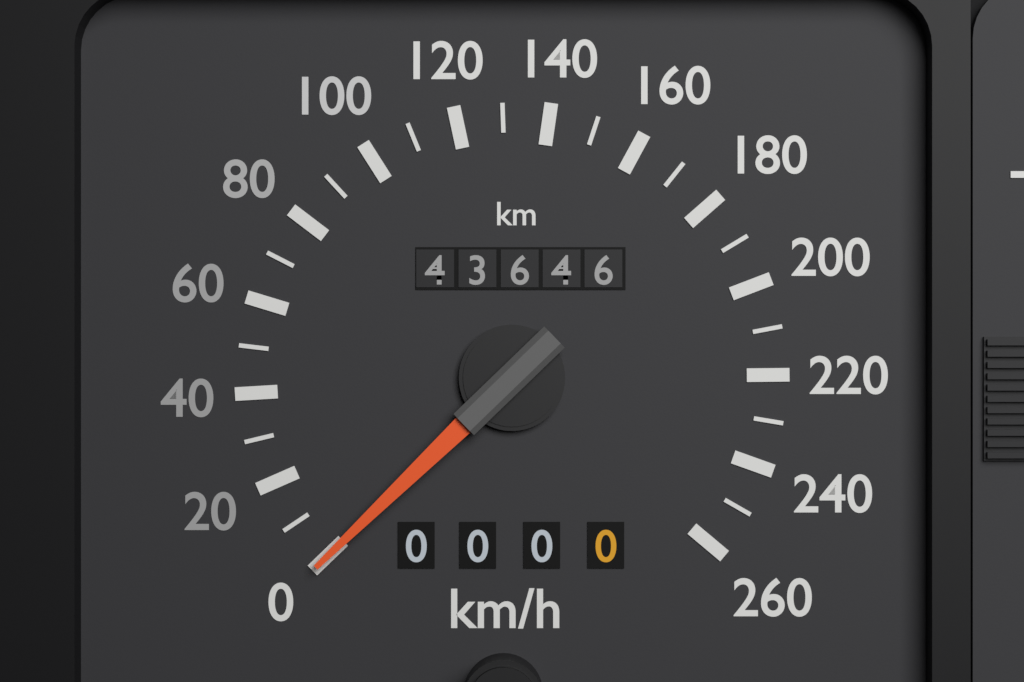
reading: 0 km/h
